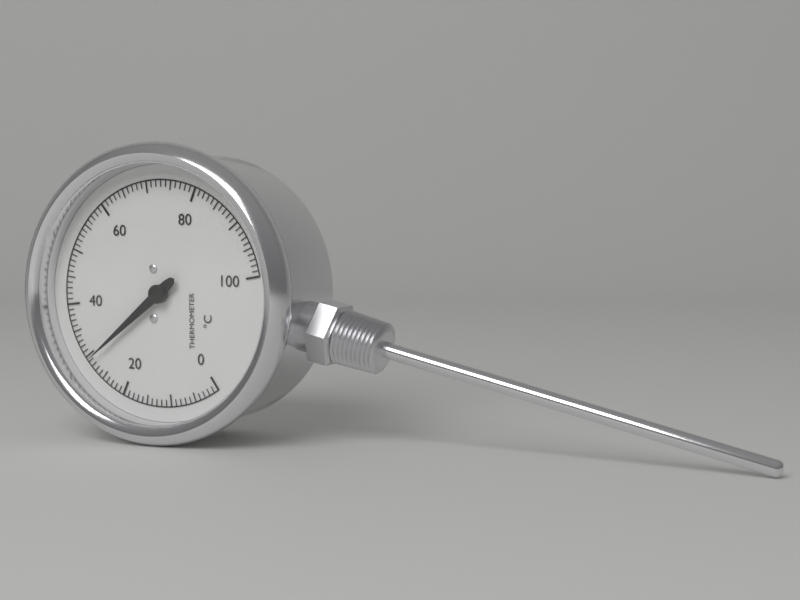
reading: 29 °C
